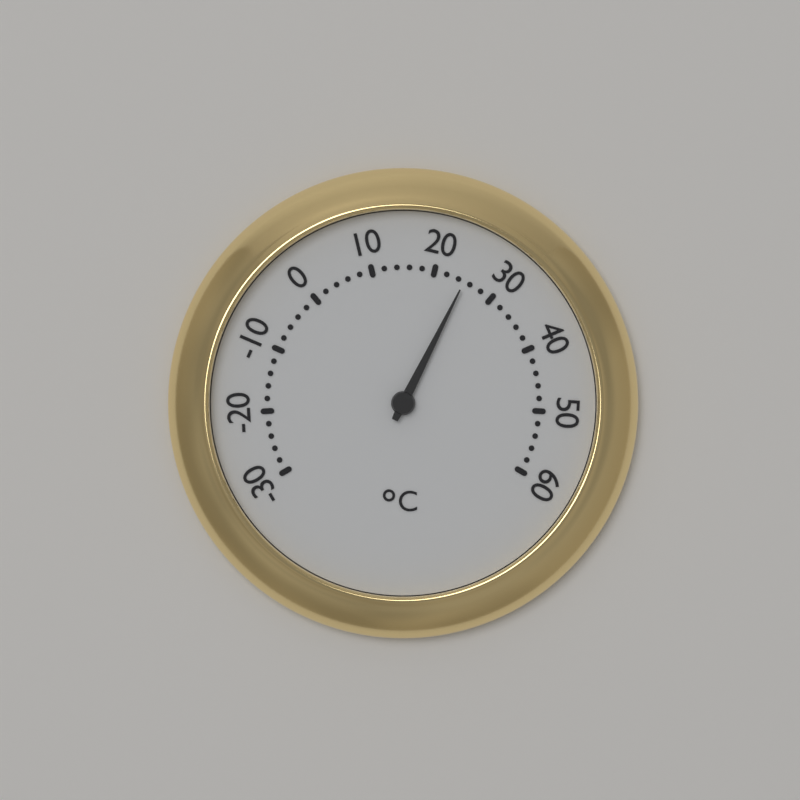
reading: 25 °C
